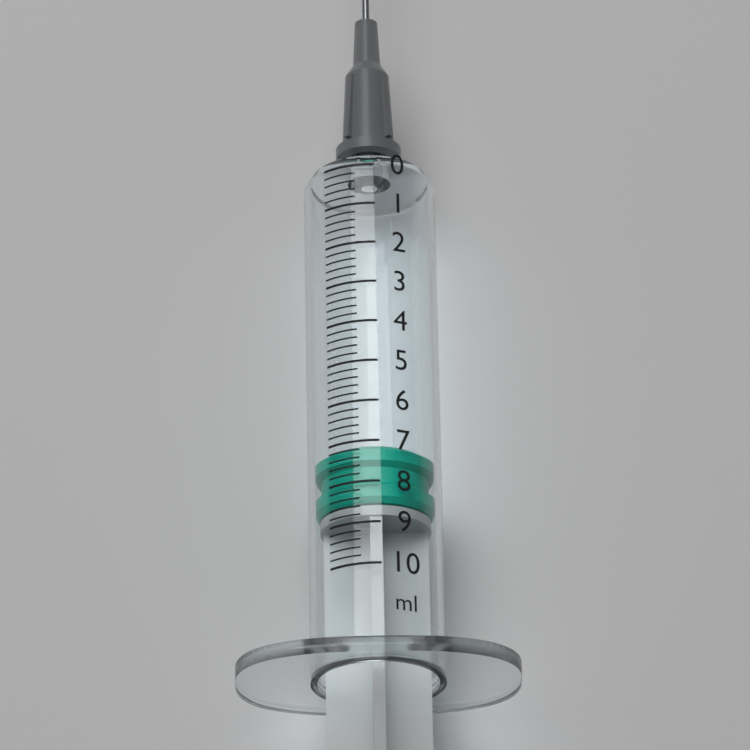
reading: 7.0 ml
